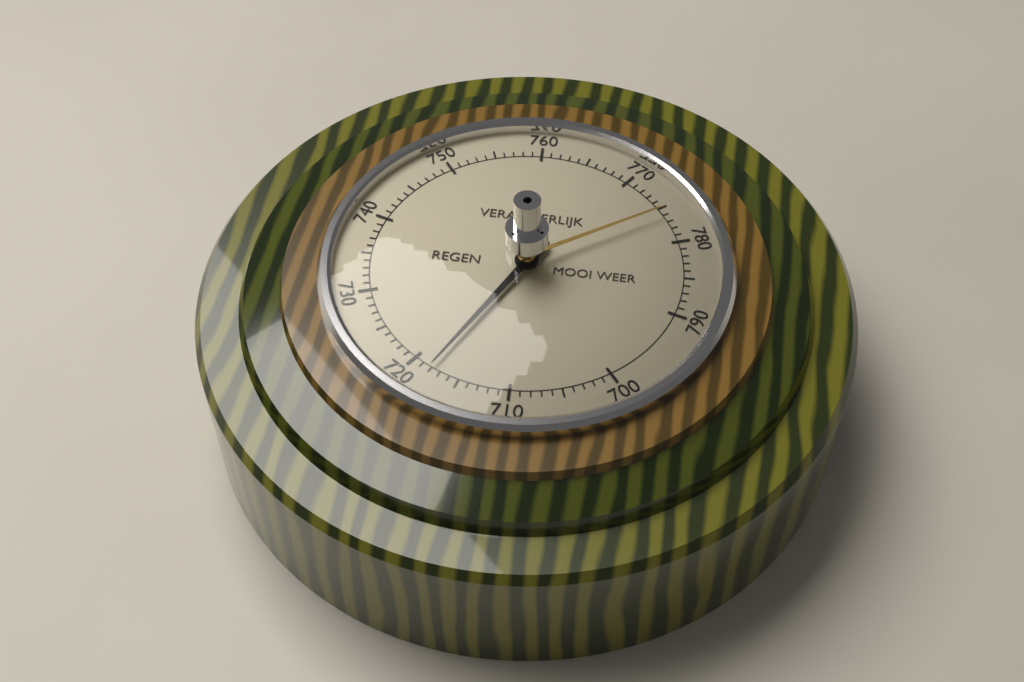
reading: 718 (no unit)
